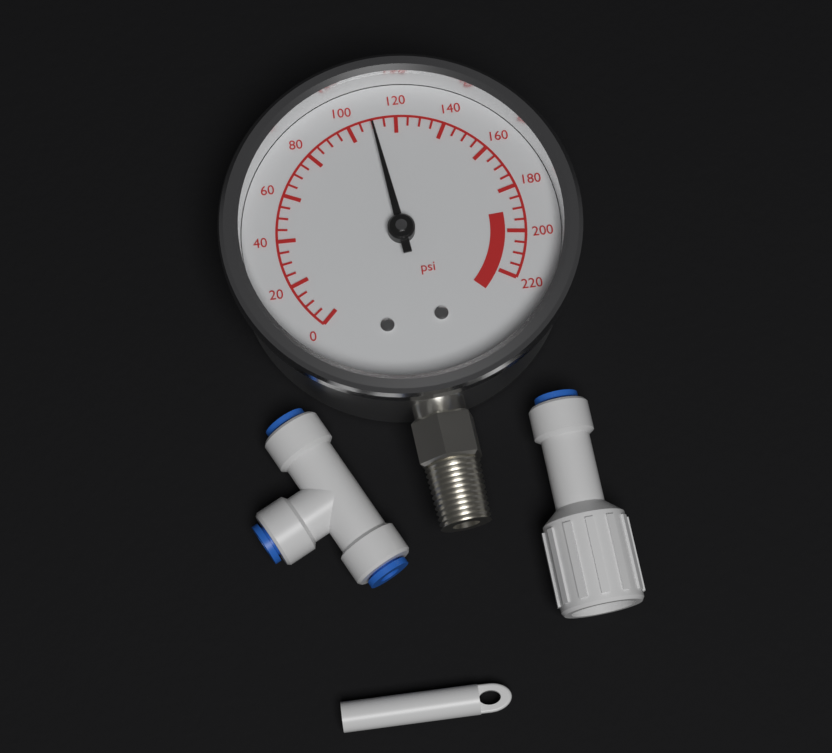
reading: 110 psi
